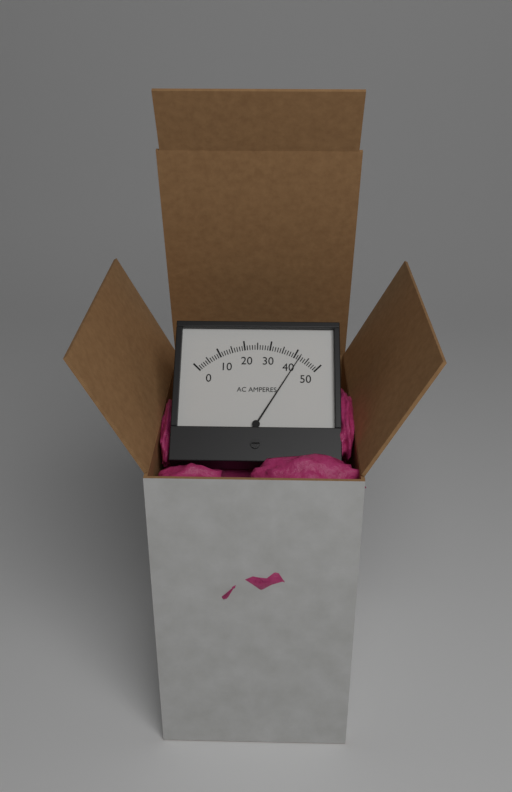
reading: 42 A
